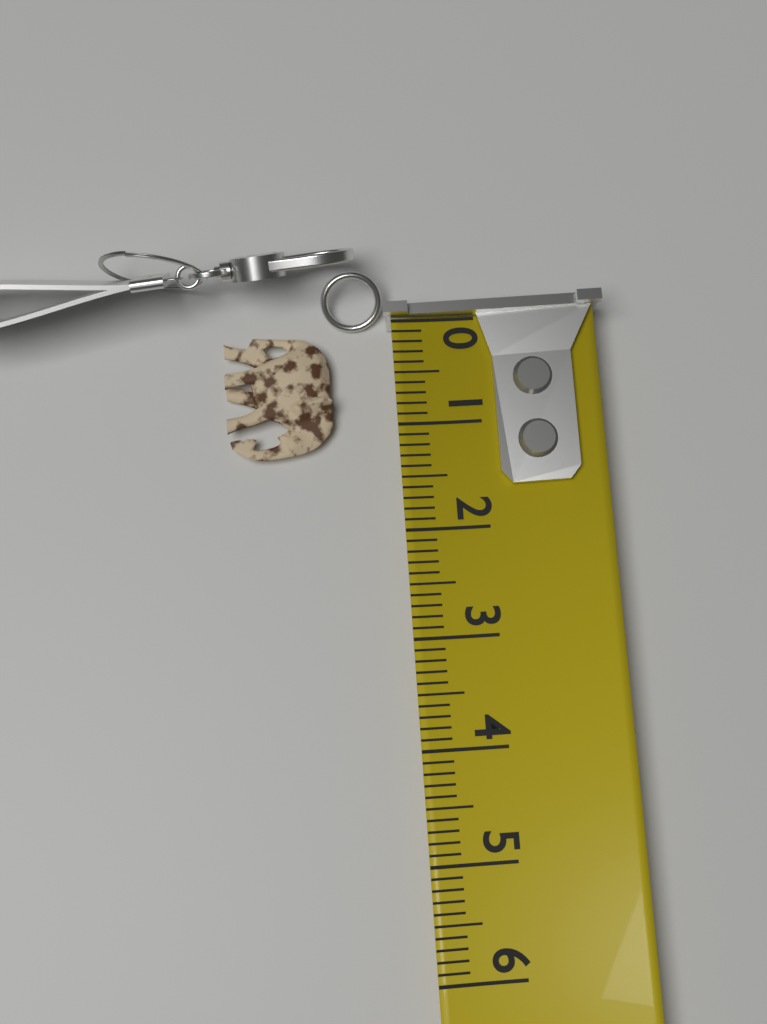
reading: 1.2 (no unit)
